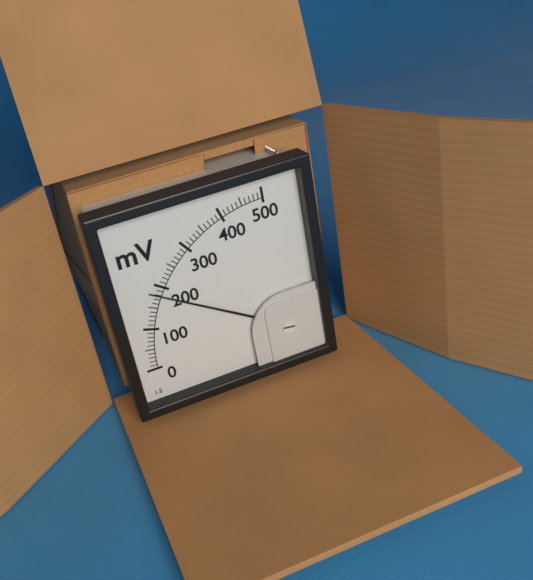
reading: 180 mV
